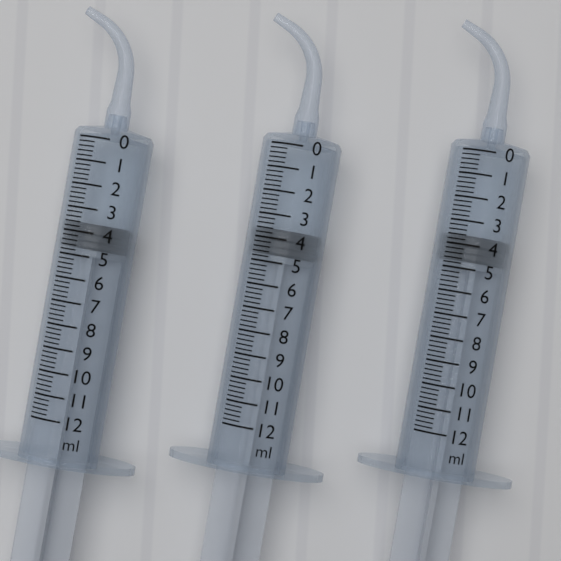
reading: 3.6 ml
